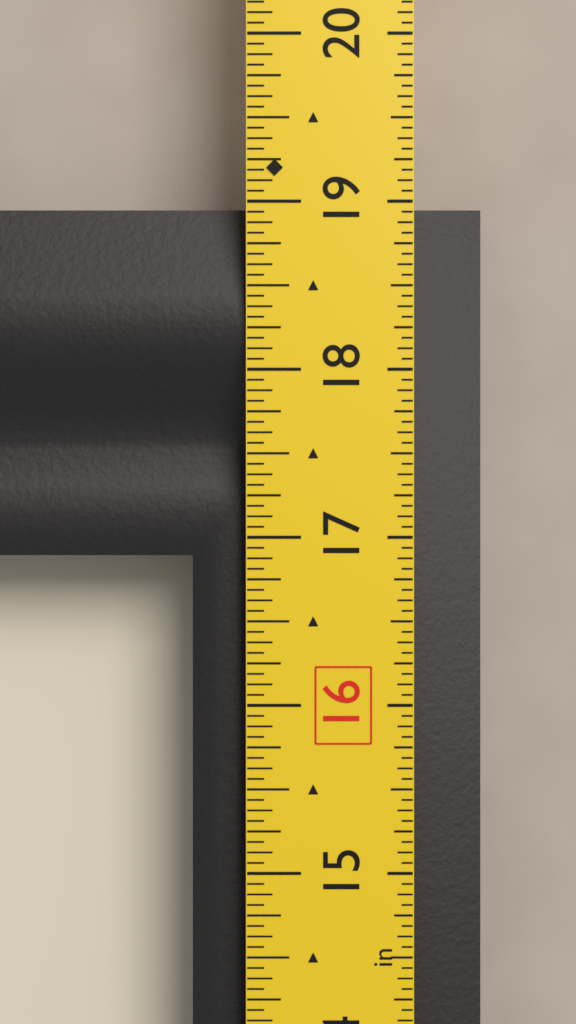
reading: 19.0000 in
